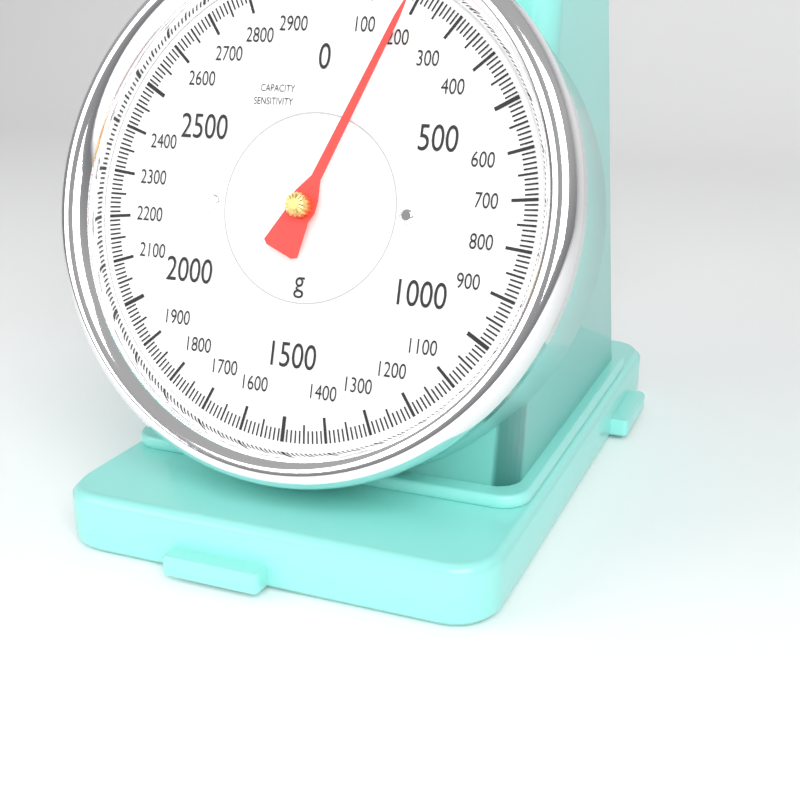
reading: 190 g
